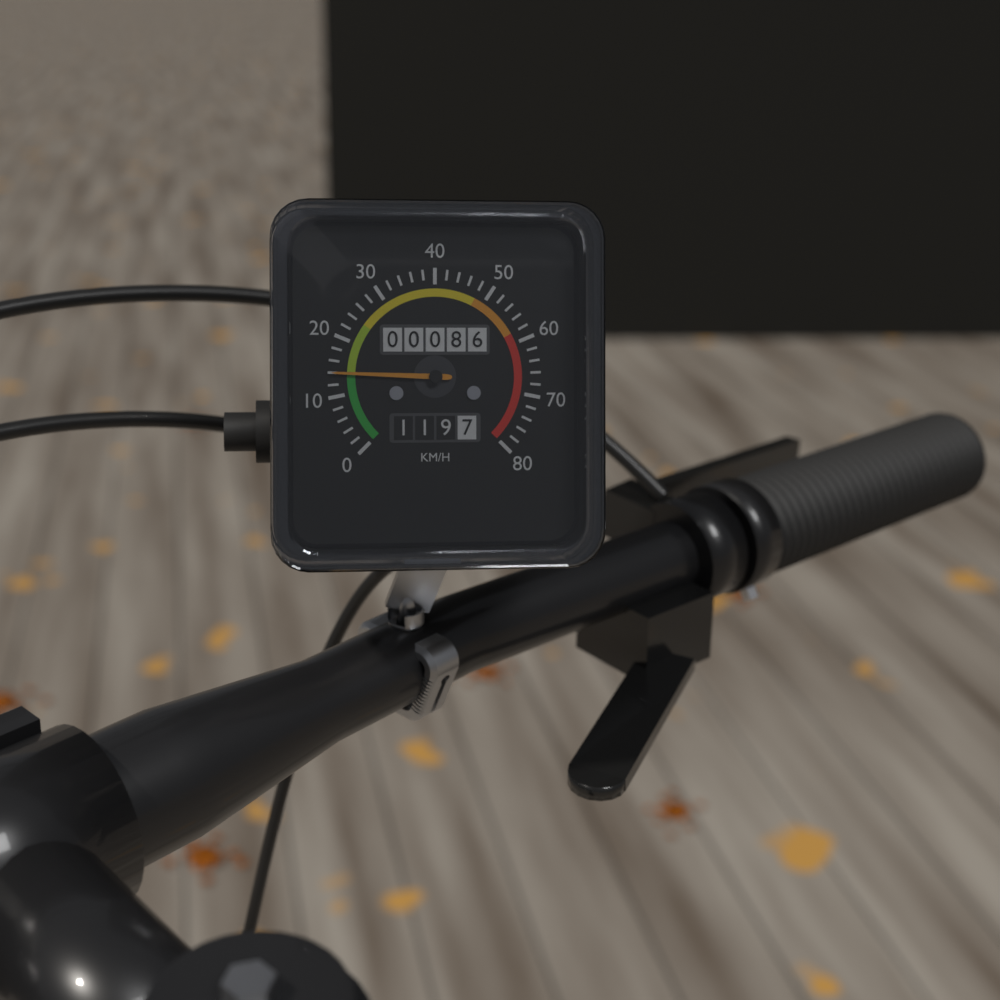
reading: 14 km/h
